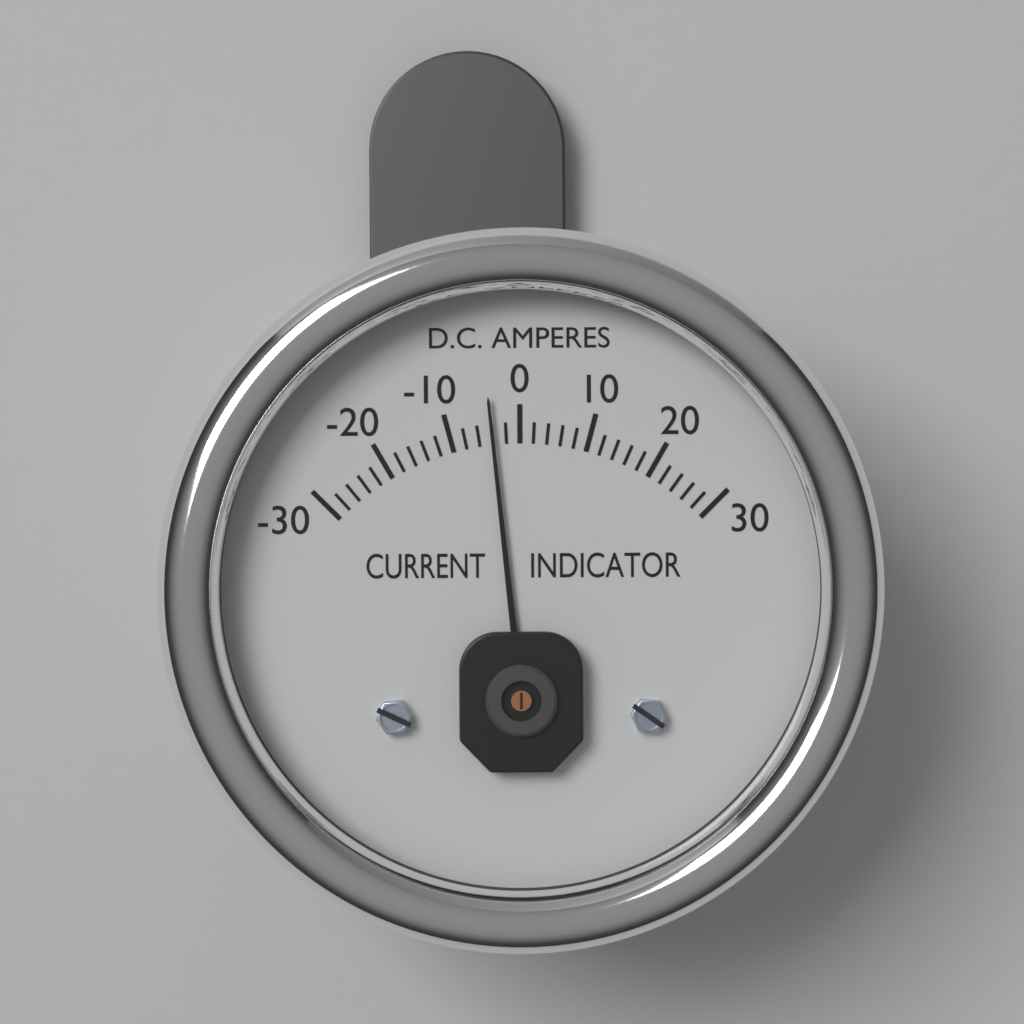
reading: -4 A
